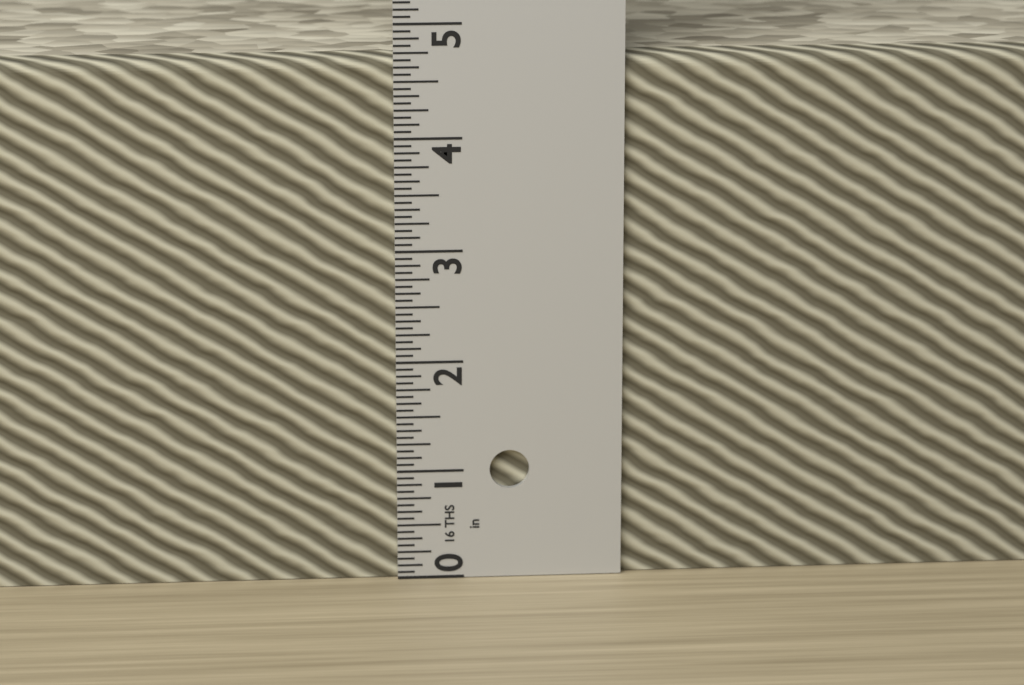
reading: 4.6875 in
